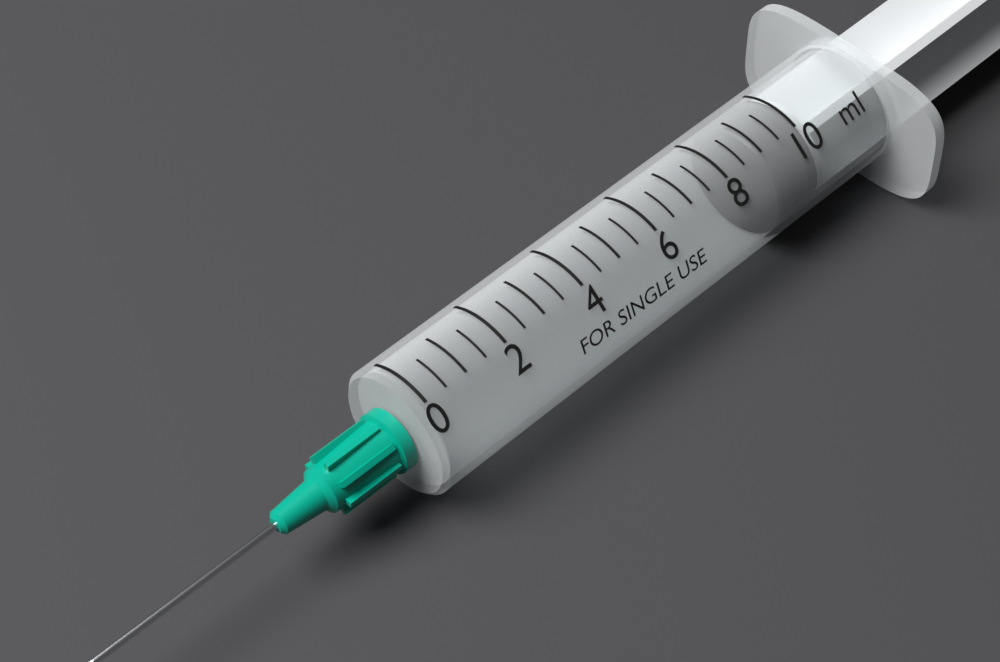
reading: 9.0 ml
